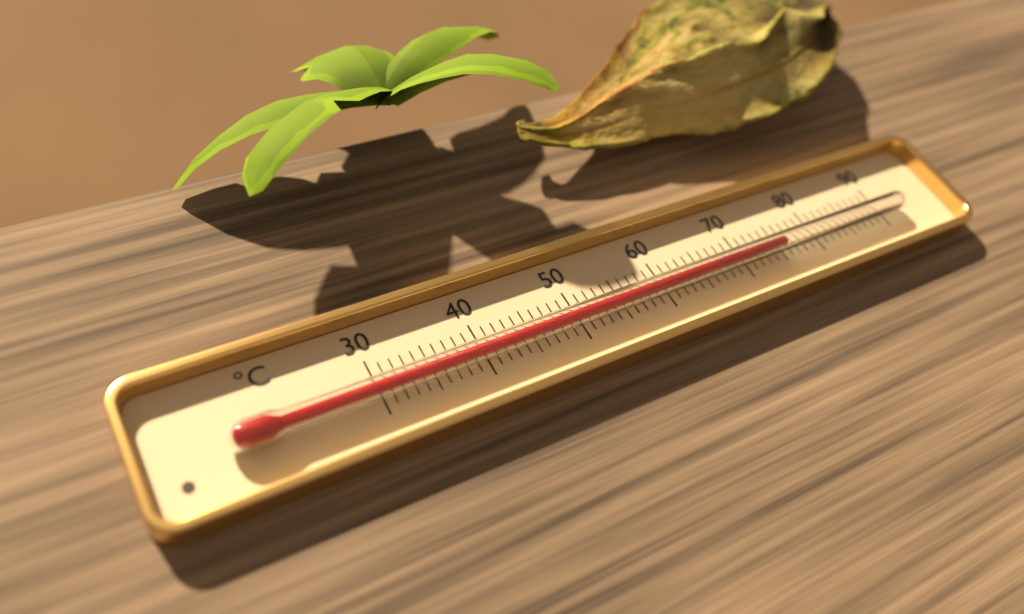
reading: 75 °C
